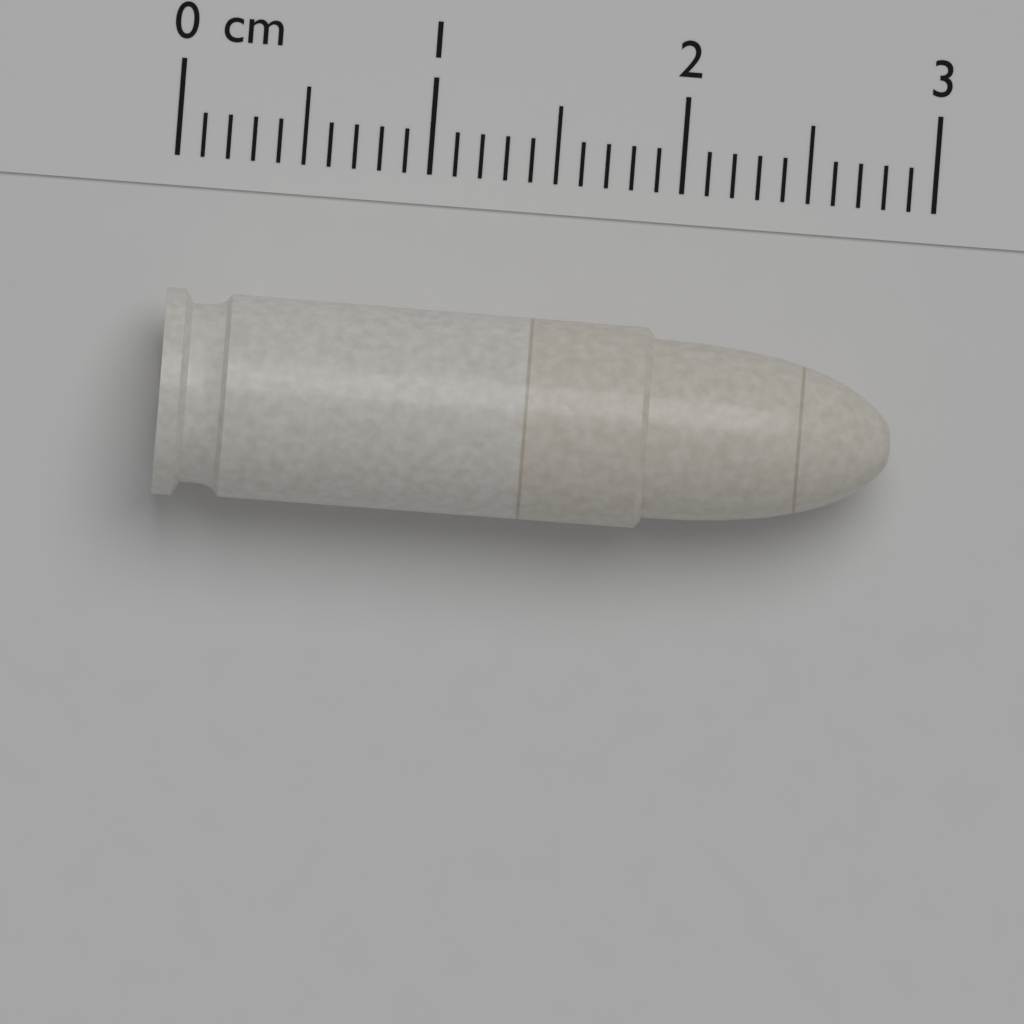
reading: 2.9 cm
